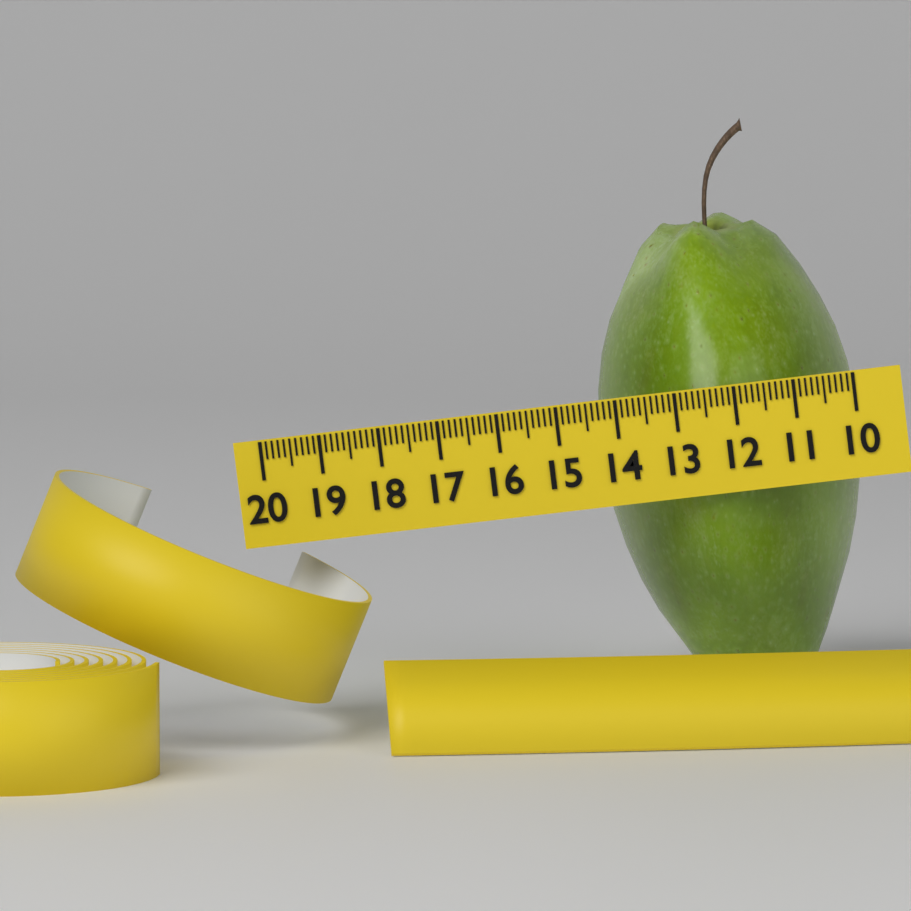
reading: 14.5 (no unit)
